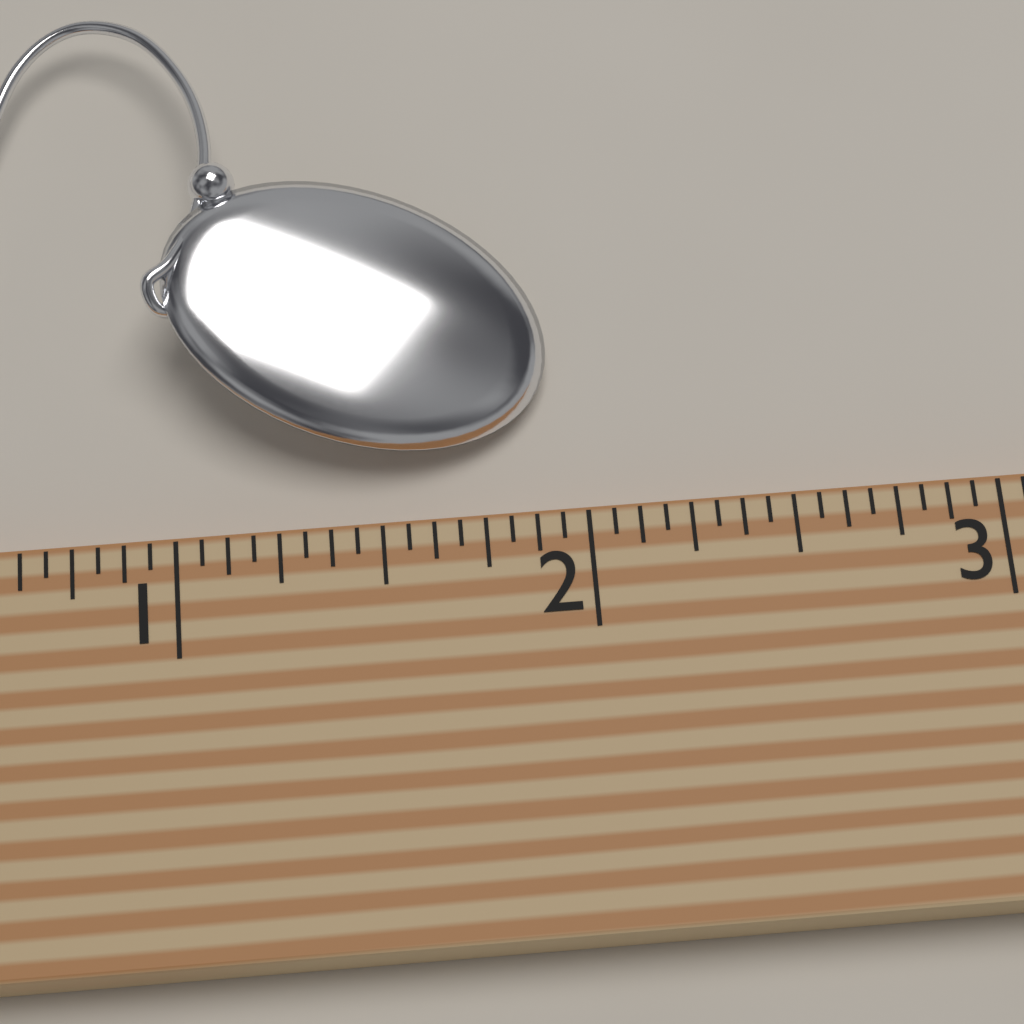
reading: 1.9375 (no unit)
